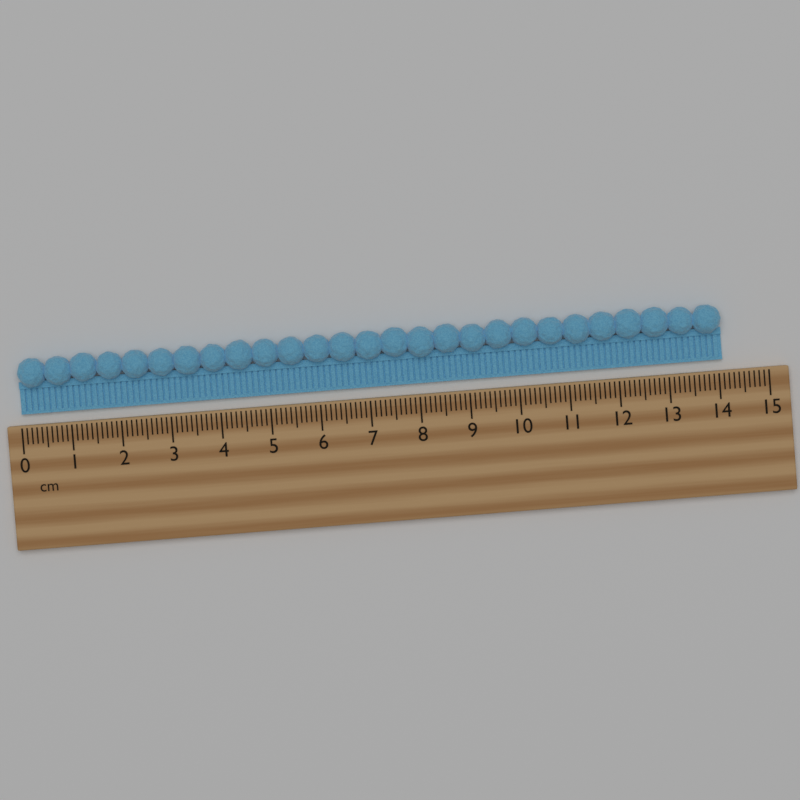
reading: 14.1 cm
